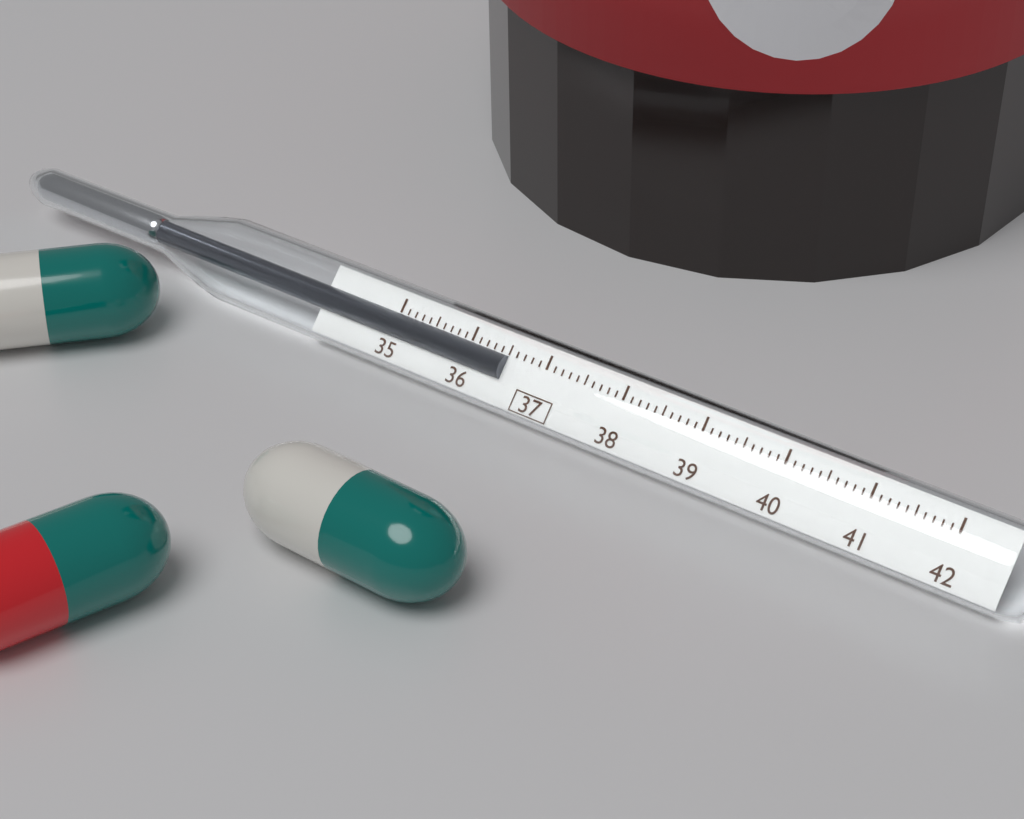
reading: 36.5 (no unit)
